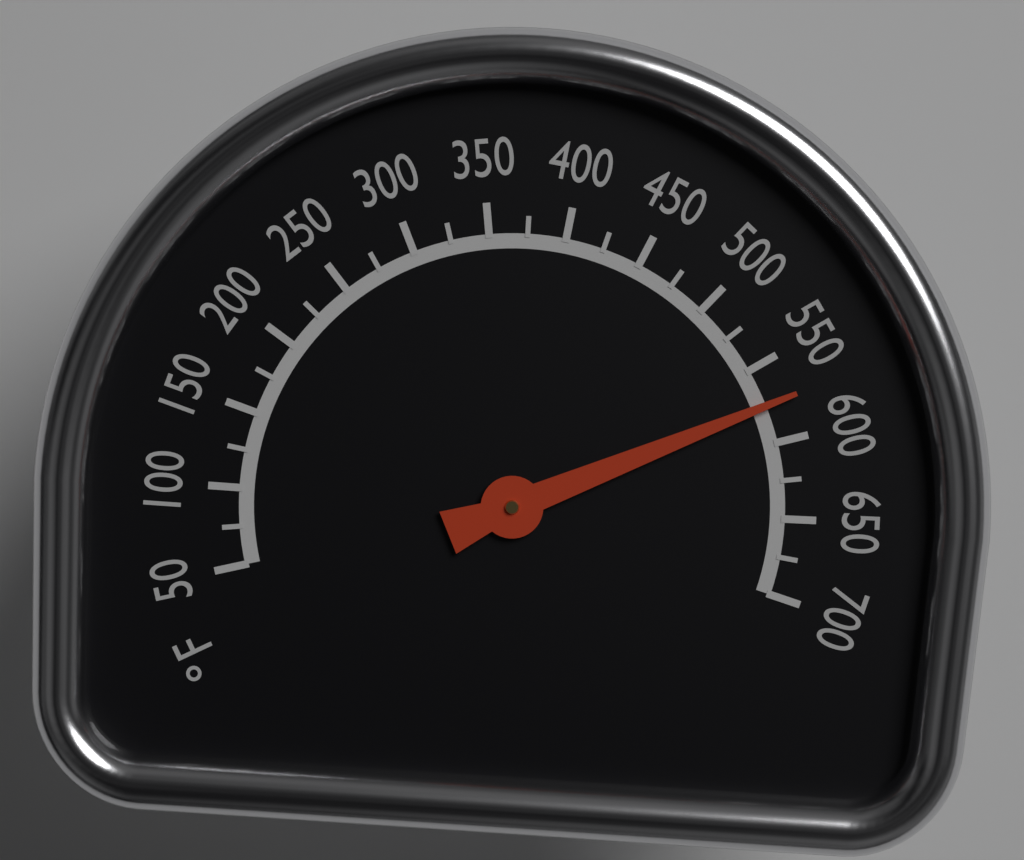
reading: 575 °F
